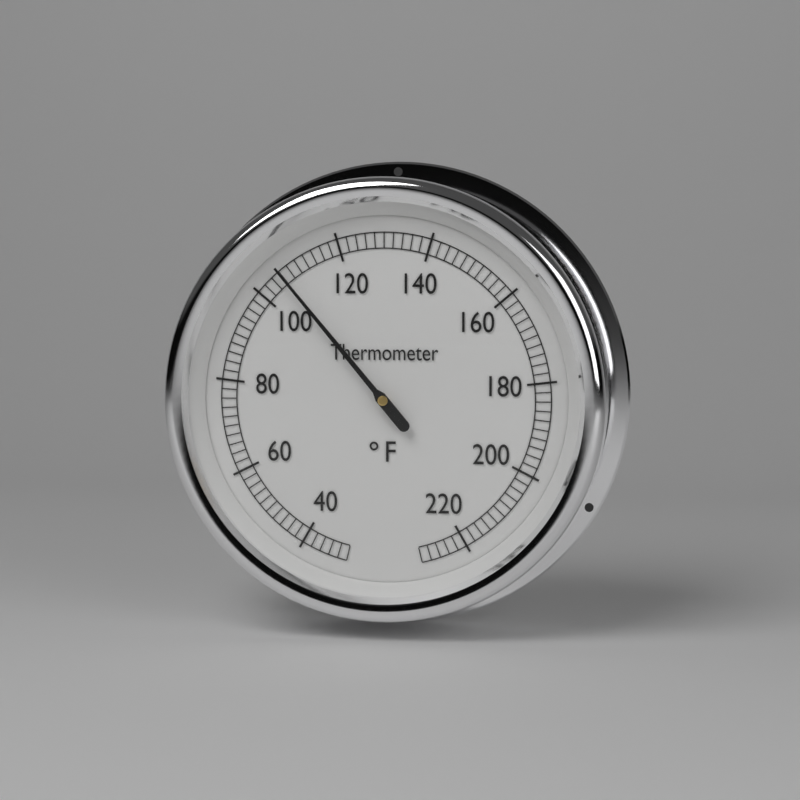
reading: 106 °F
